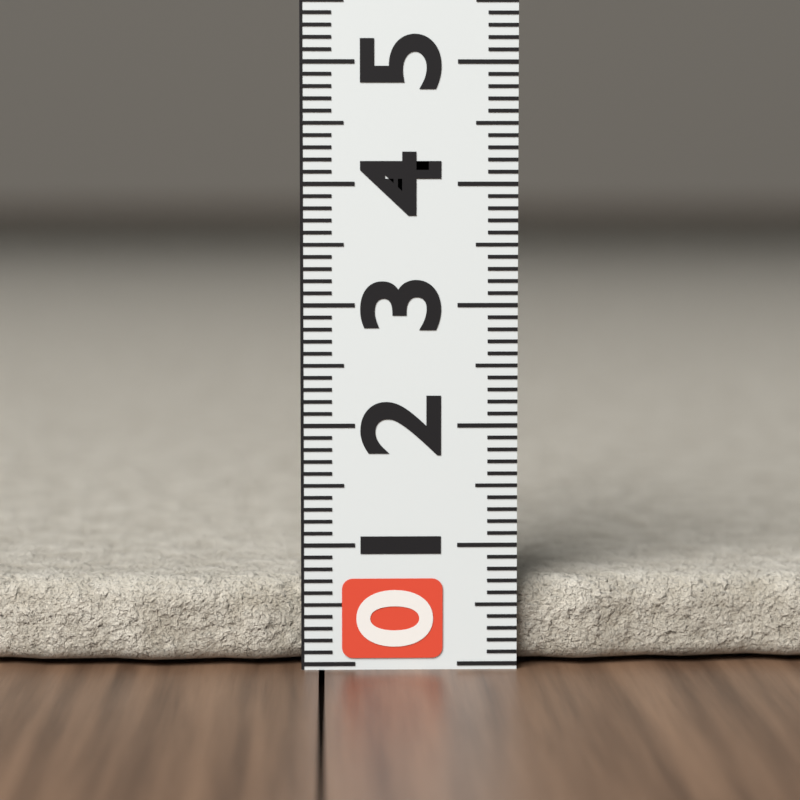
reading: 0.7 (no unit)
